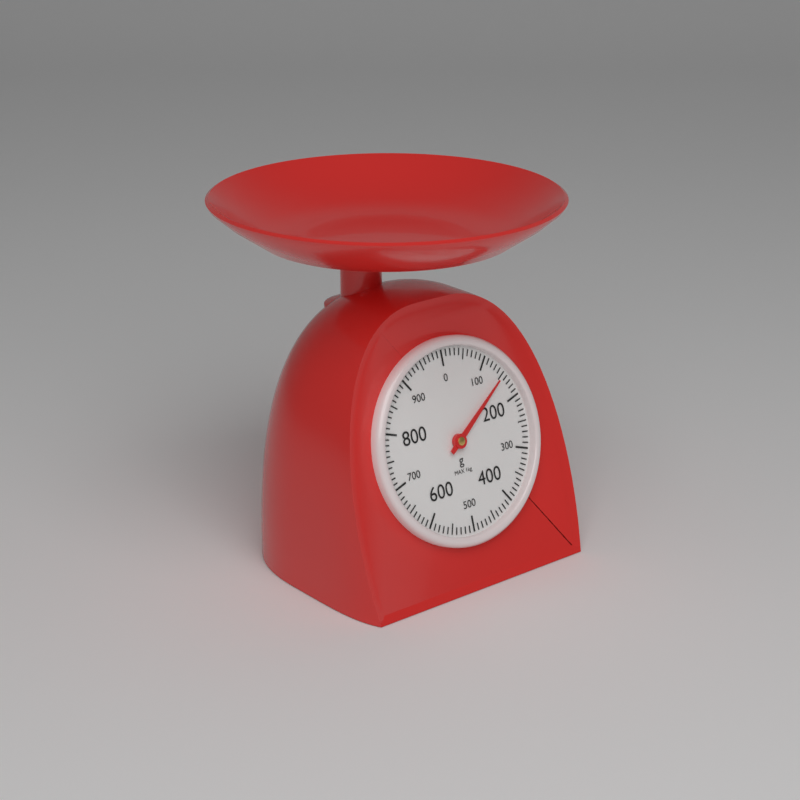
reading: 150 g
